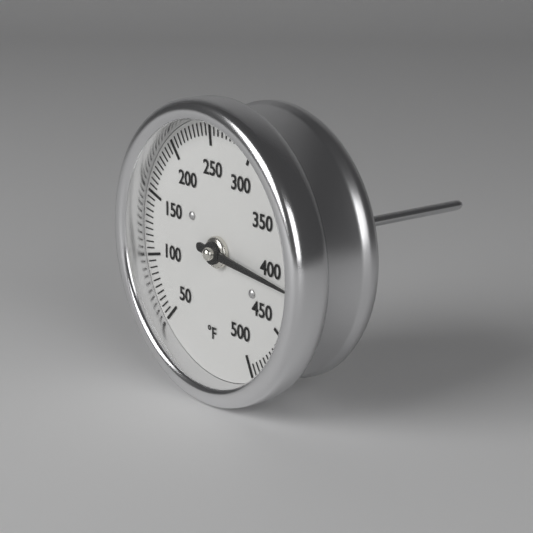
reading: 410 °F
